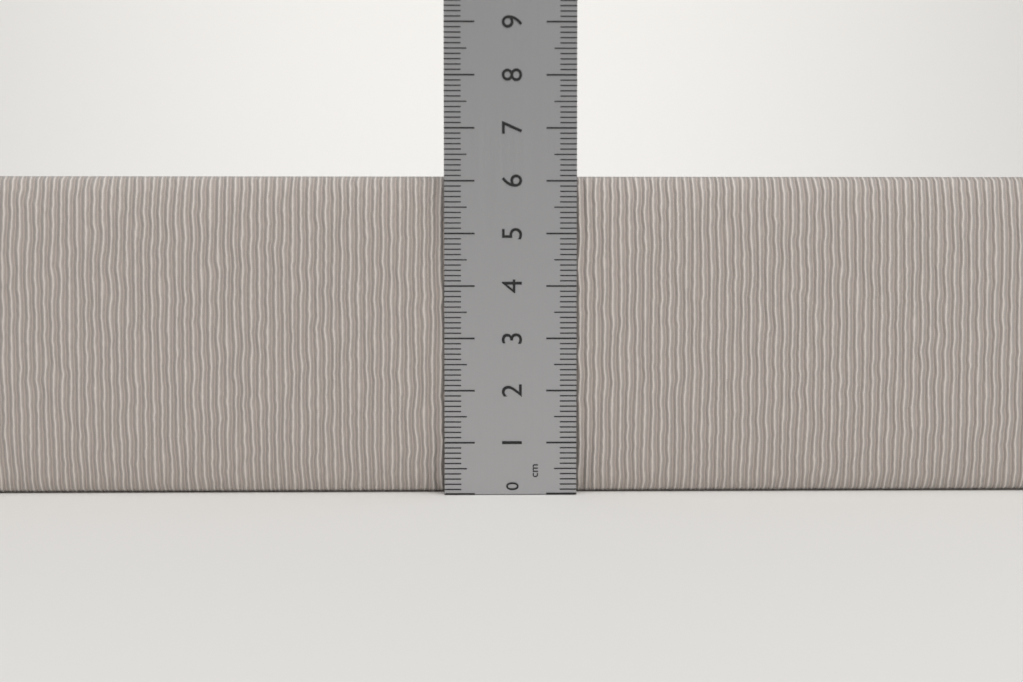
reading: 6.1 cm
